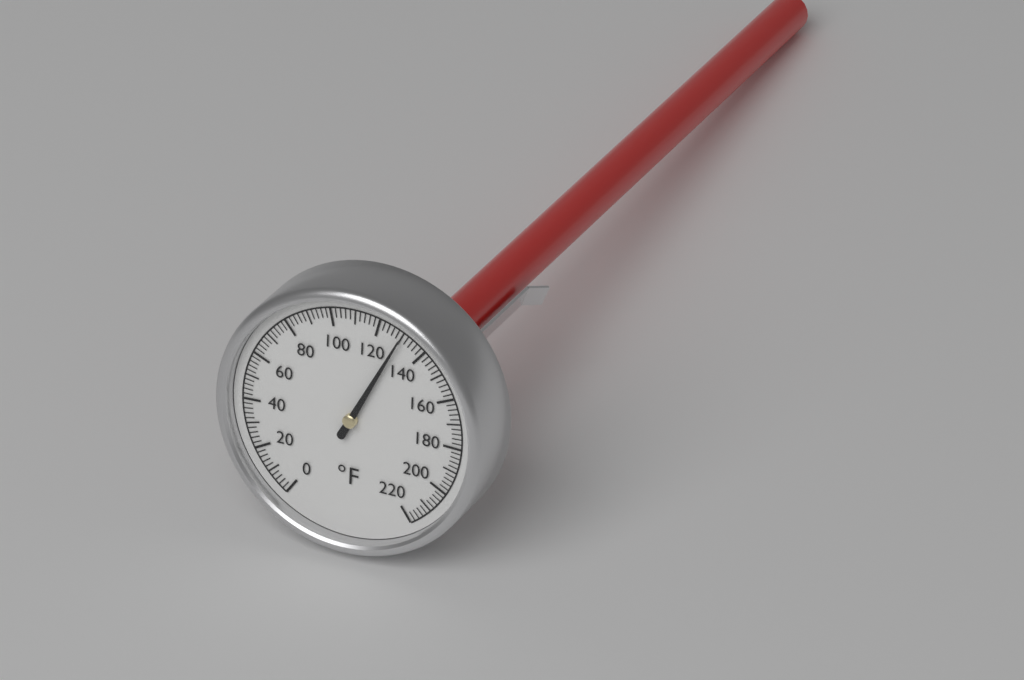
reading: 130 °F
